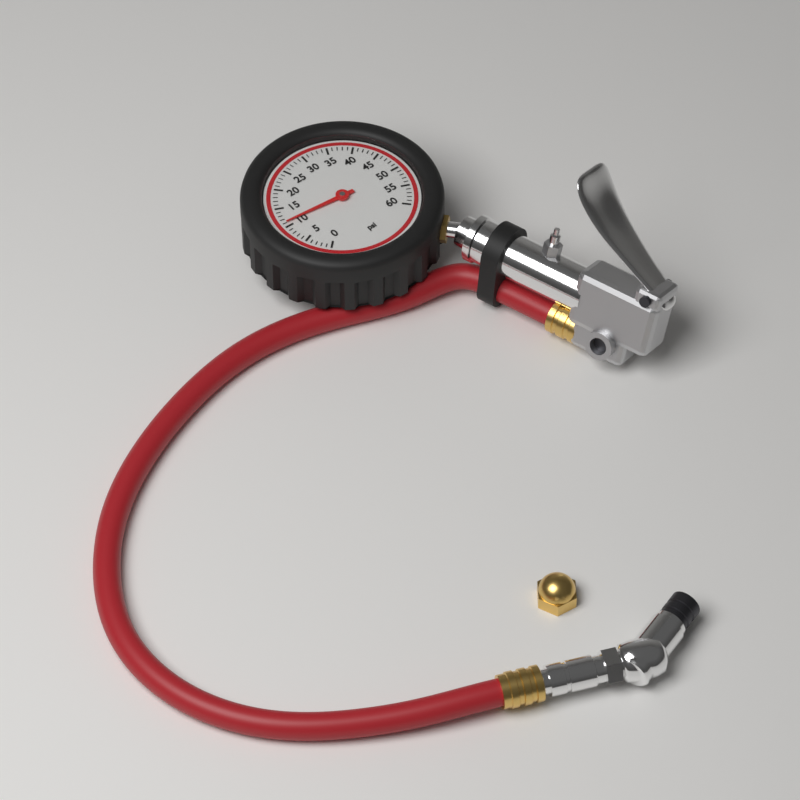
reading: 11 psi
